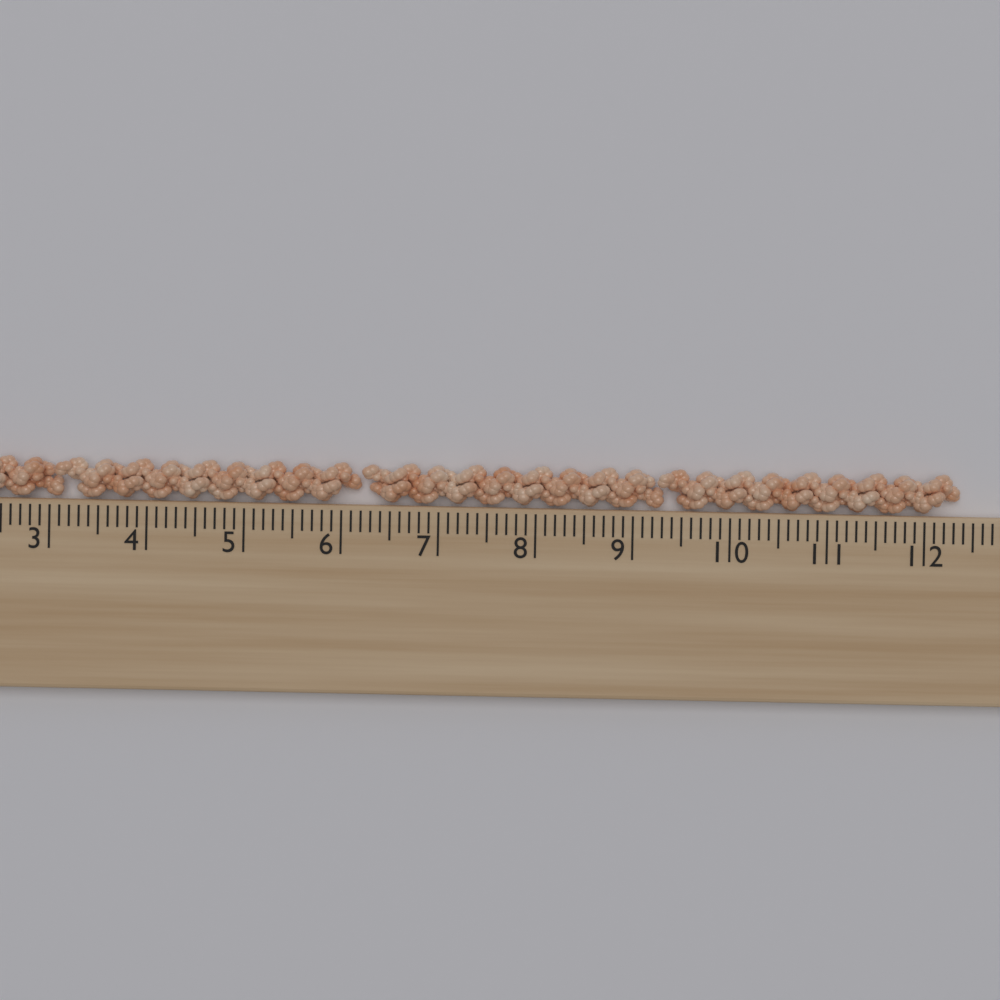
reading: 12.4 cm
